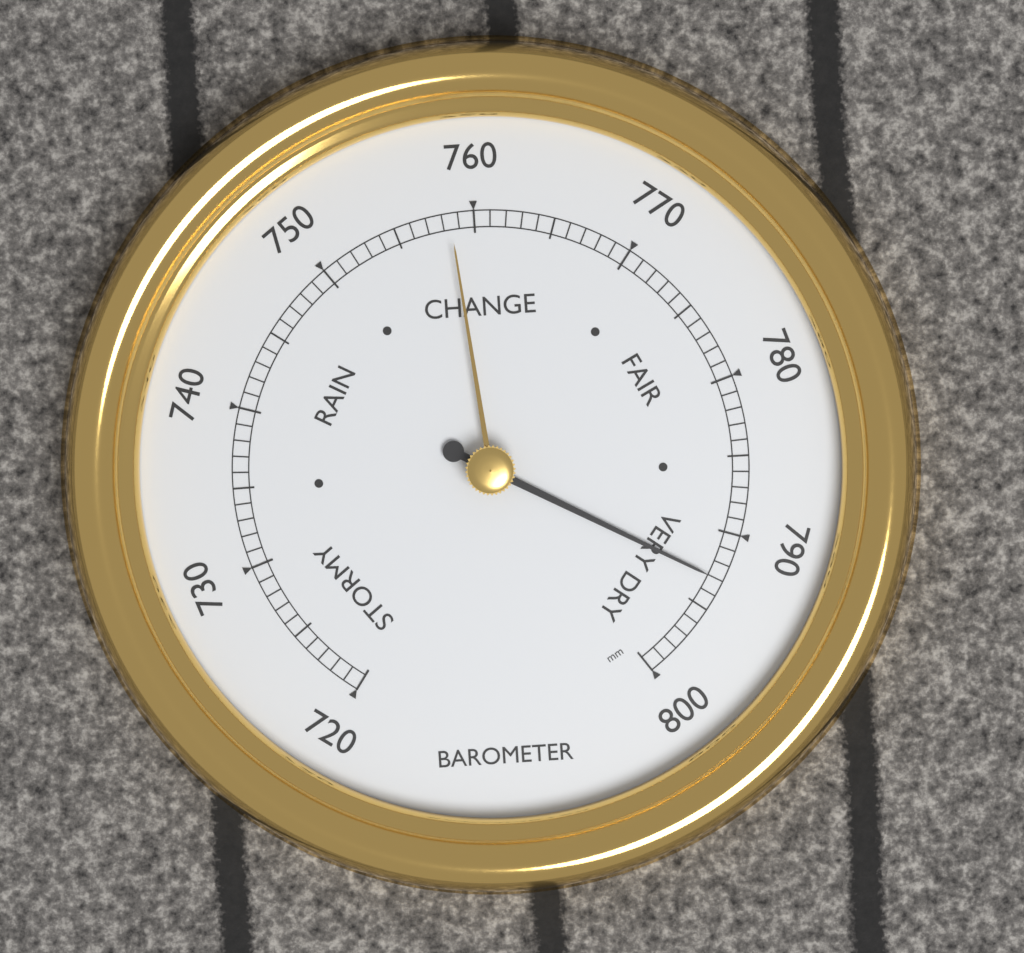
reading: 793 mm
